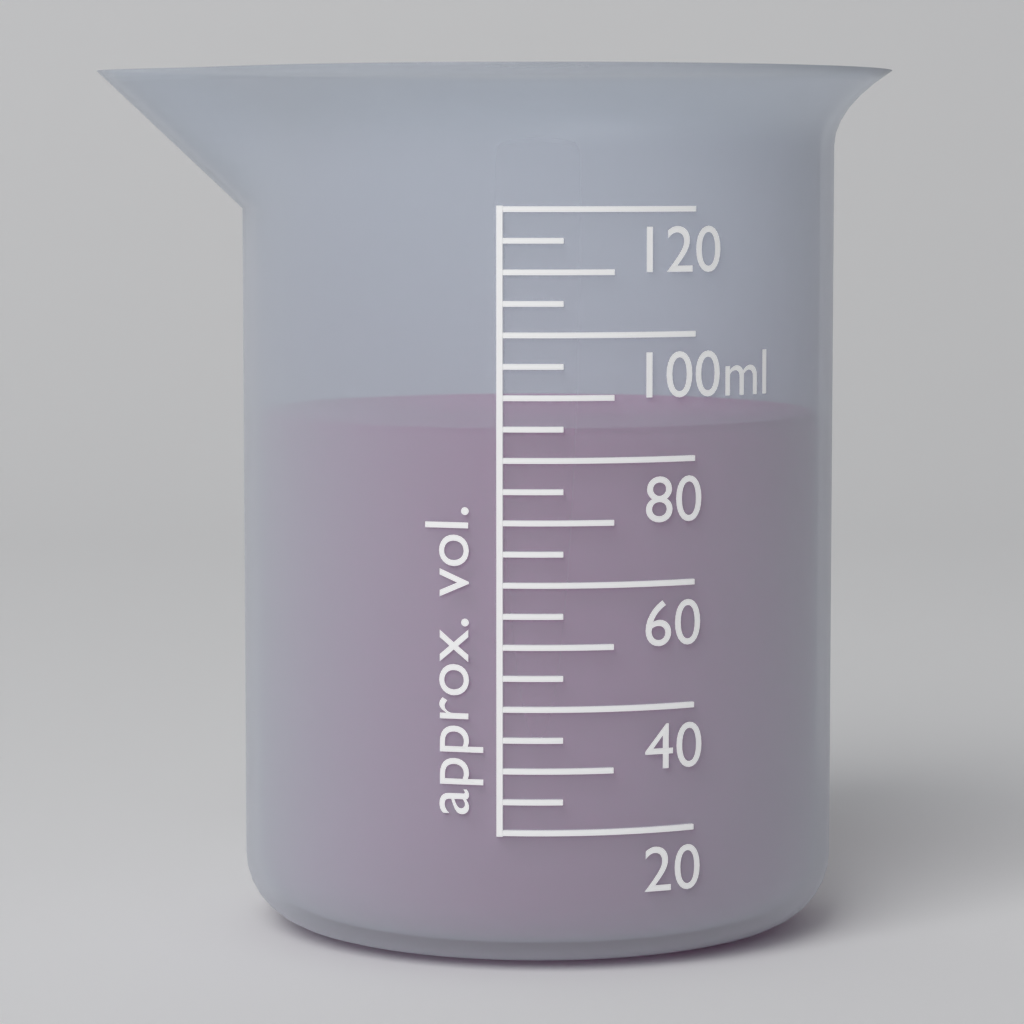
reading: 85 ml
